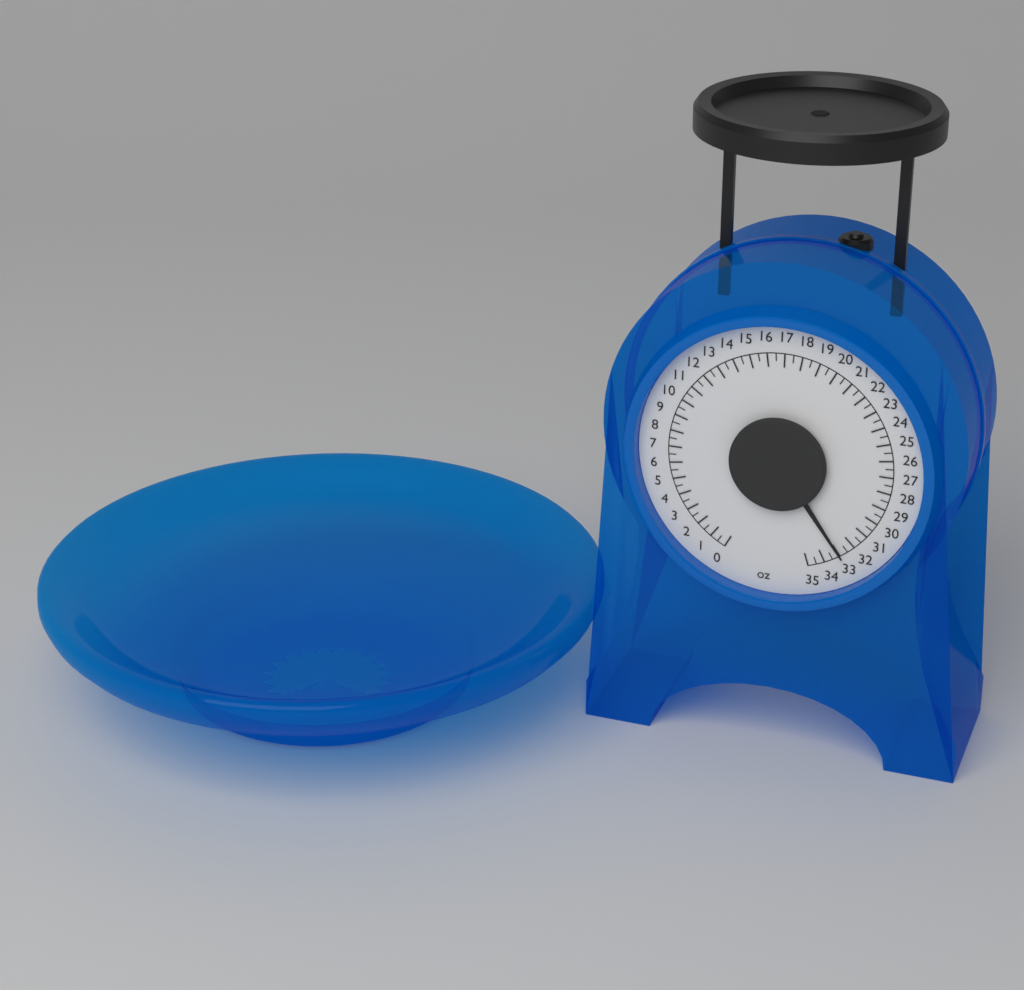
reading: 33.0 oz
